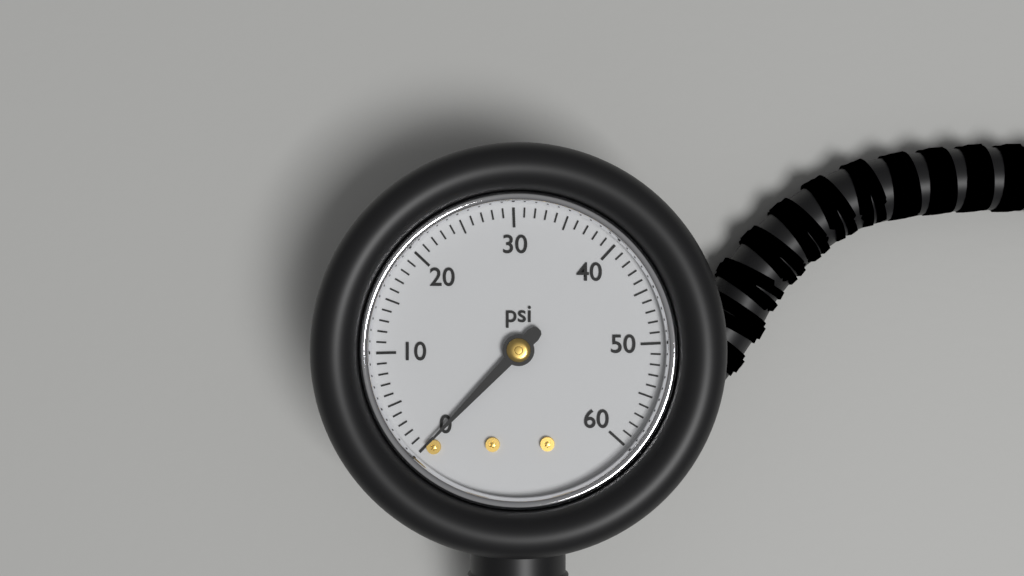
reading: 0 psi
